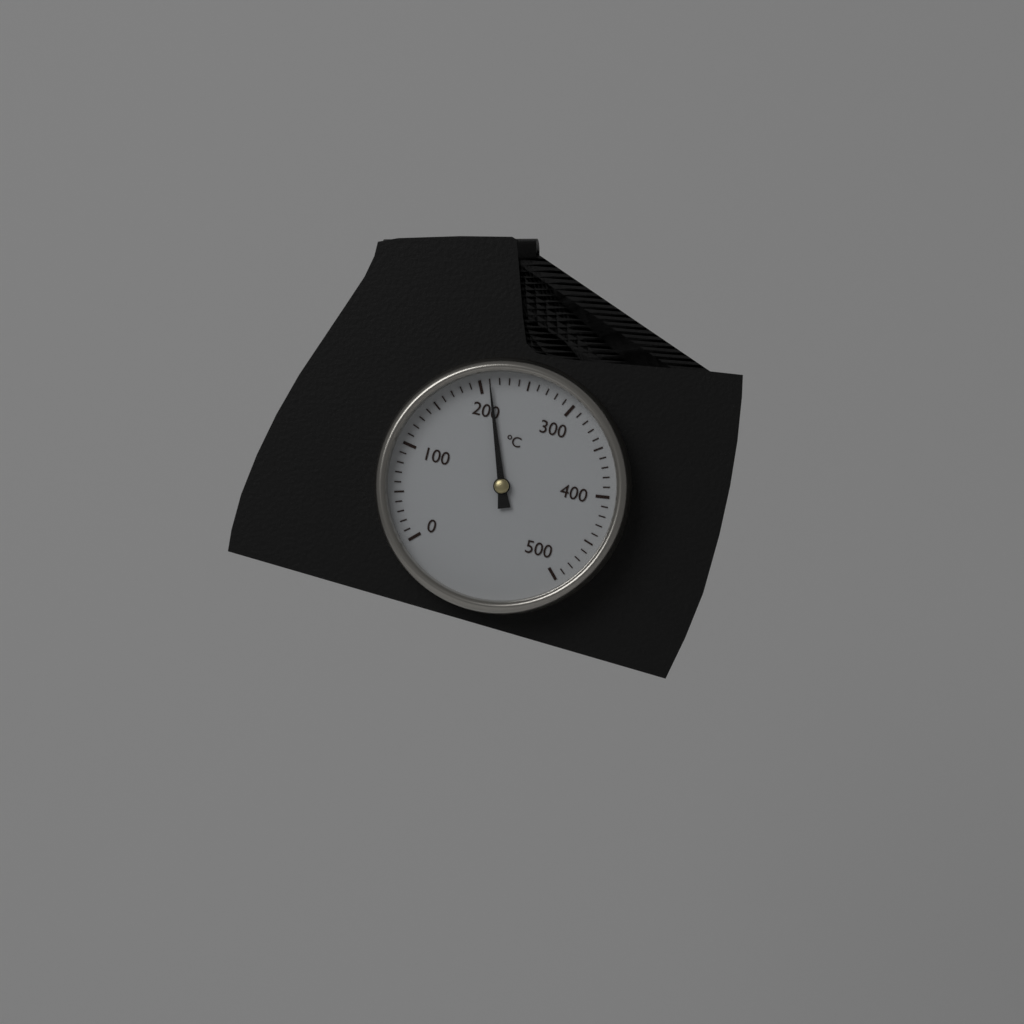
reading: 210 °C
